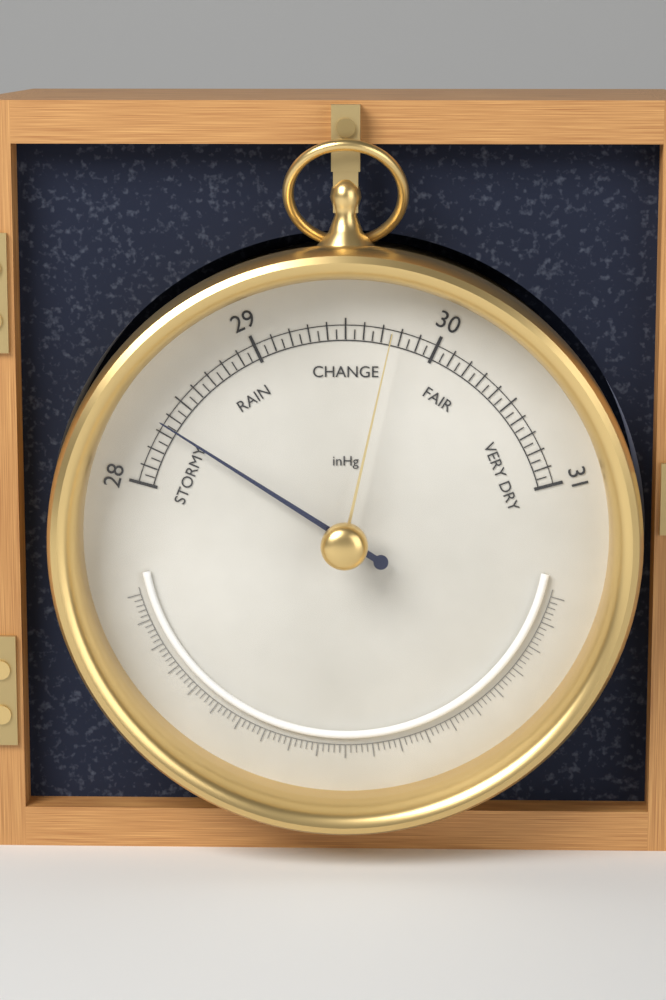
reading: 28.35 inHg
